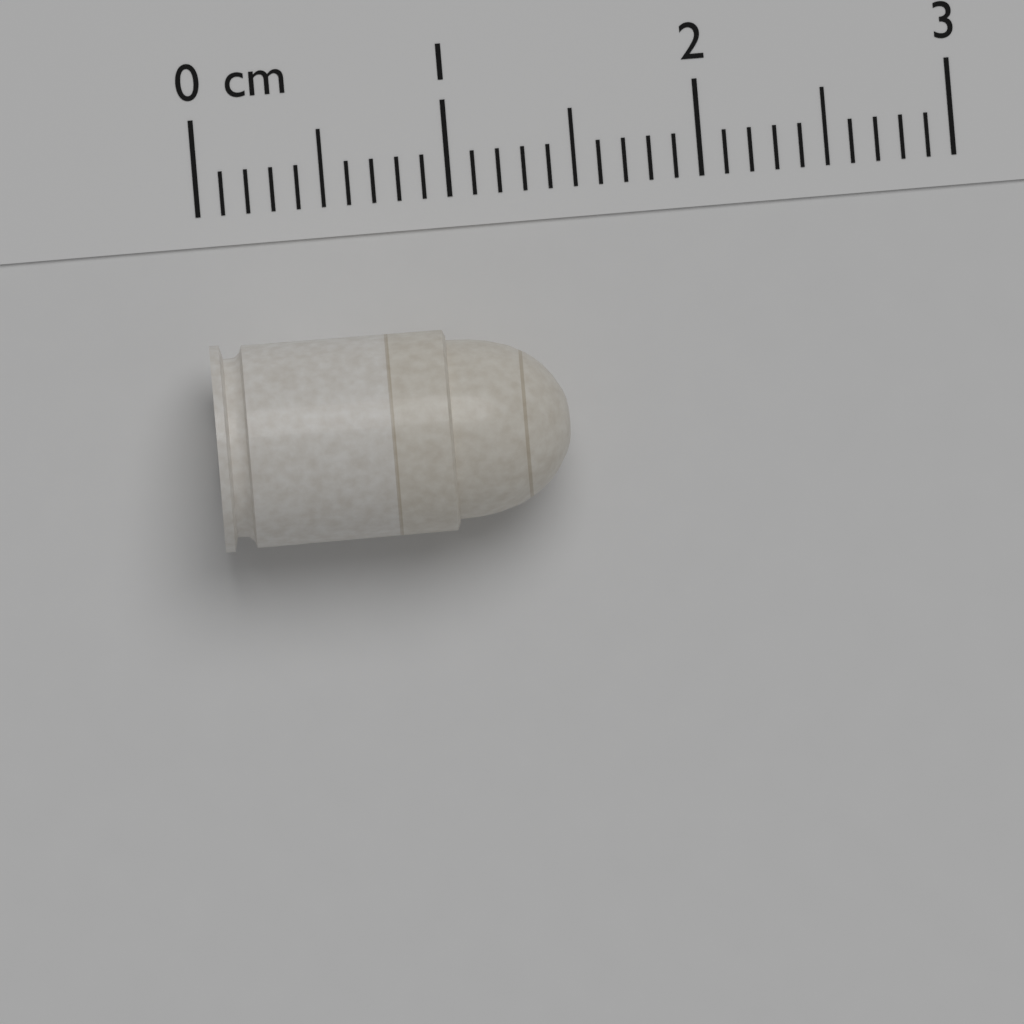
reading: 1.4 cm
